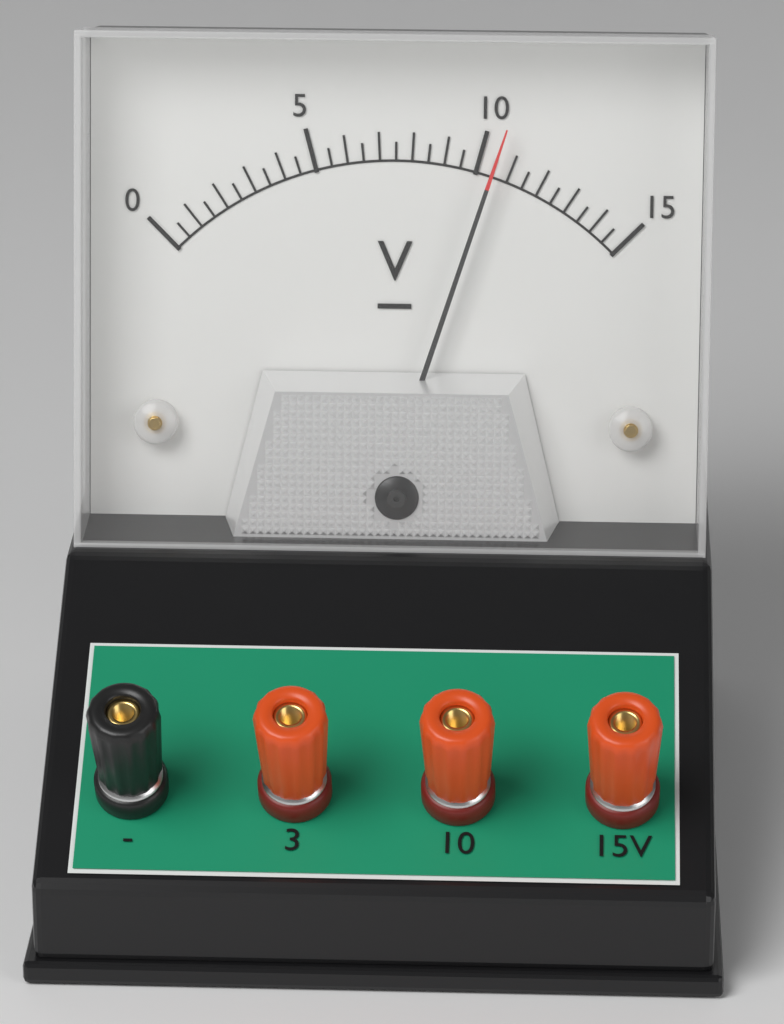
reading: 10.5 V
